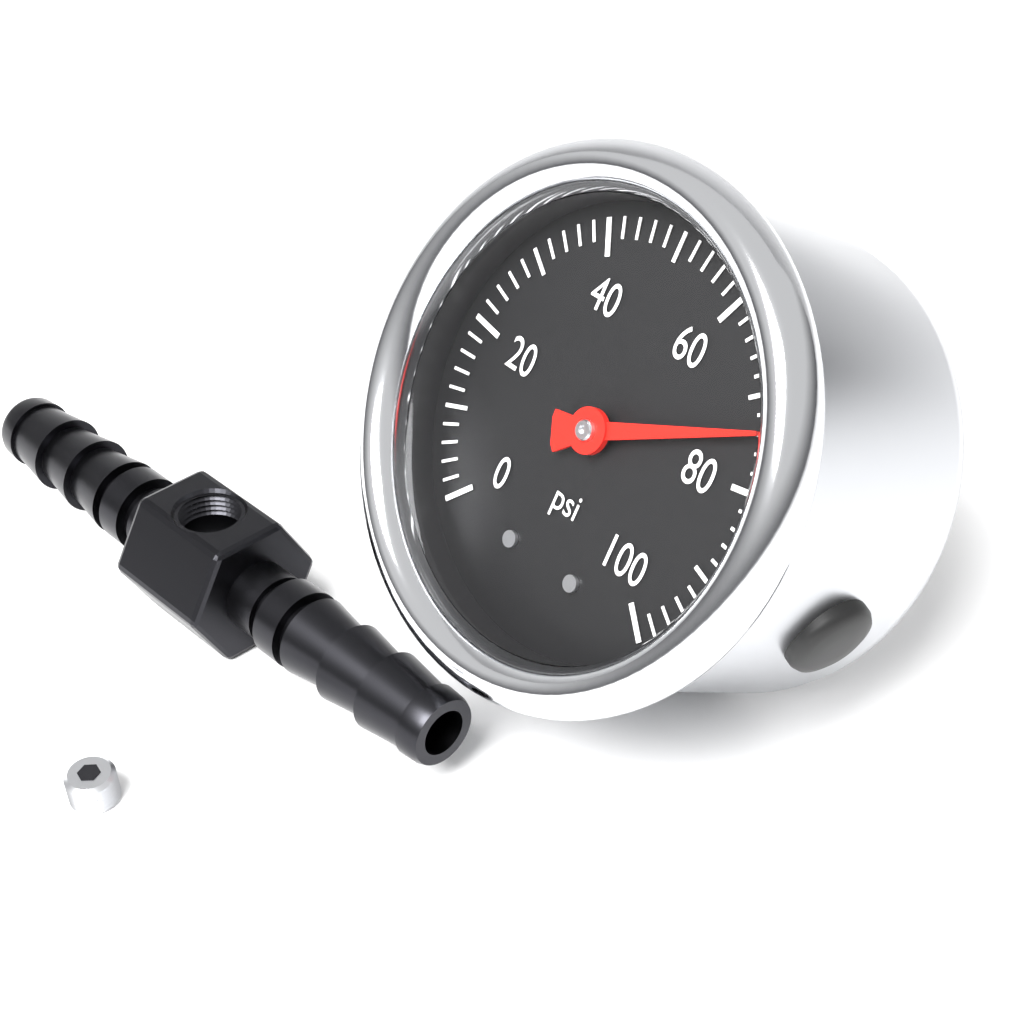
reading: 74 psi
